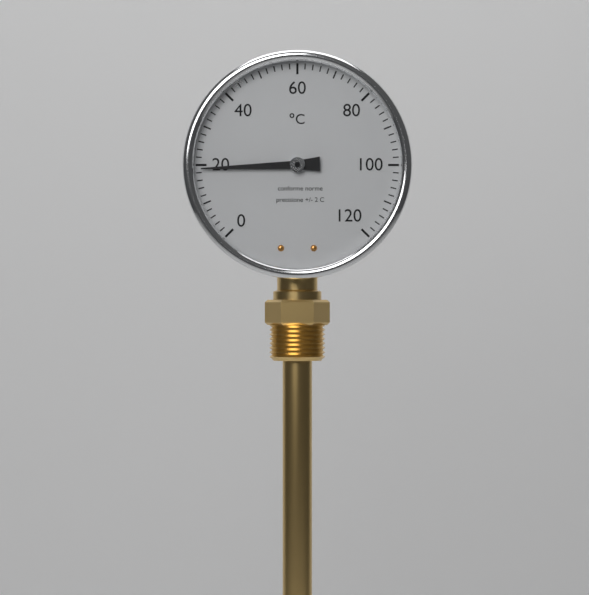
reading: 19 °C
